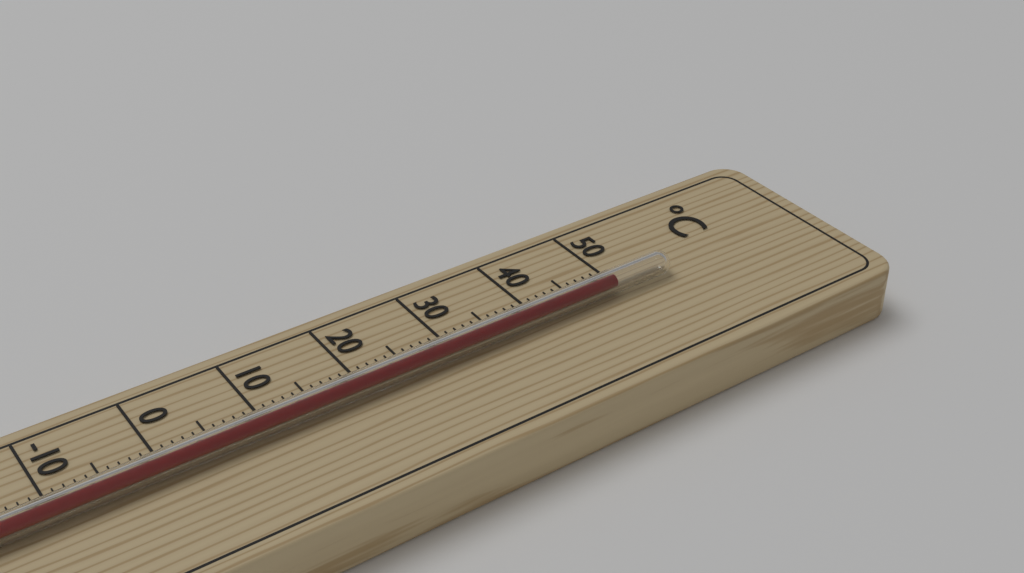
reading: 49 °C
